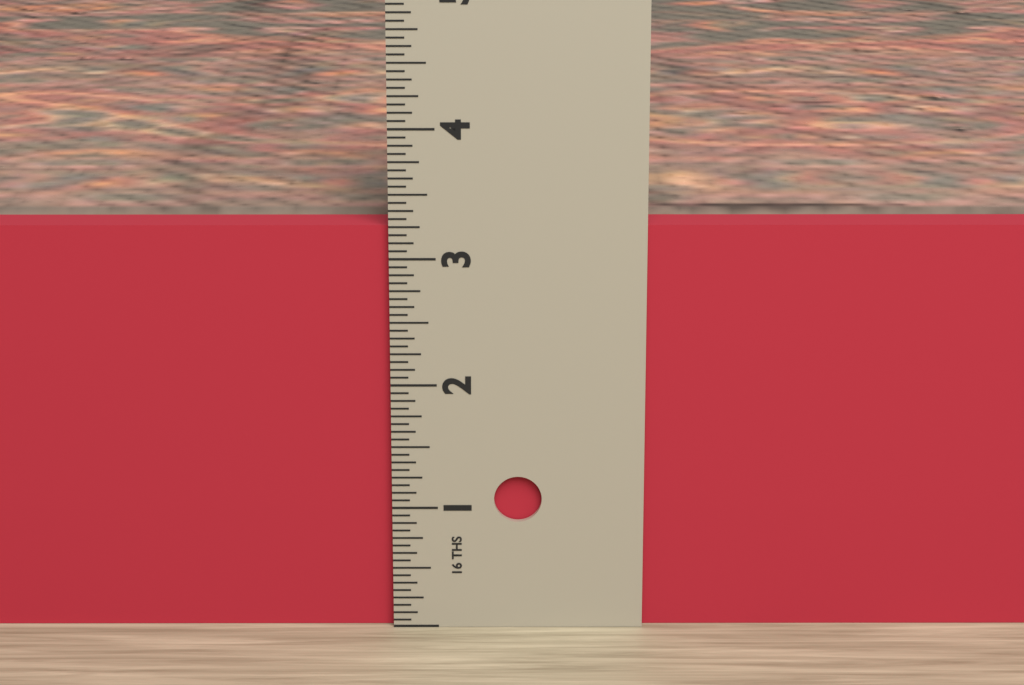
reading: 3.2500 in
